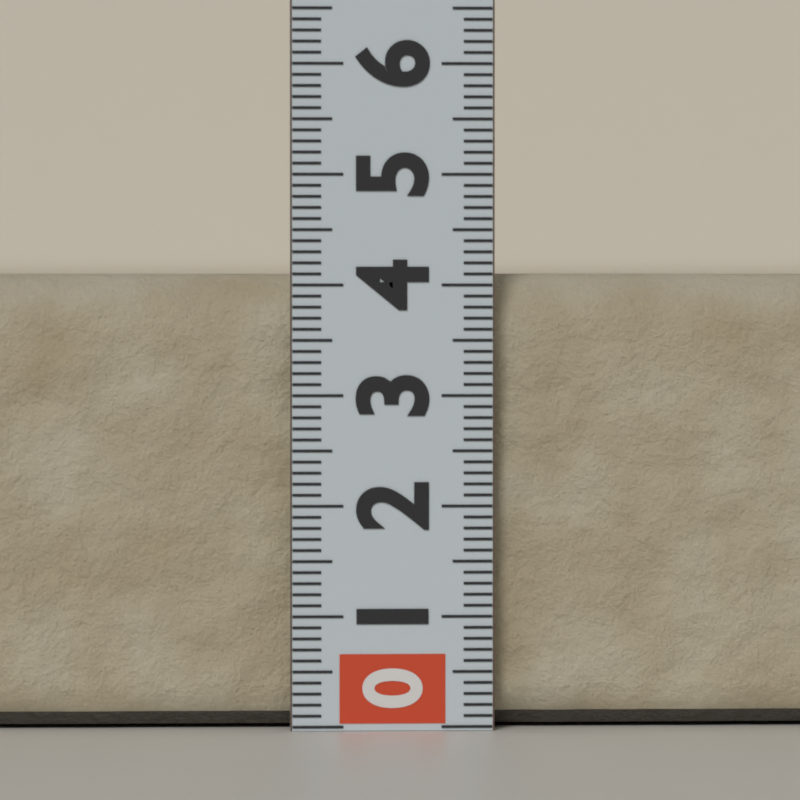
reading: 4.1 (no unit)
